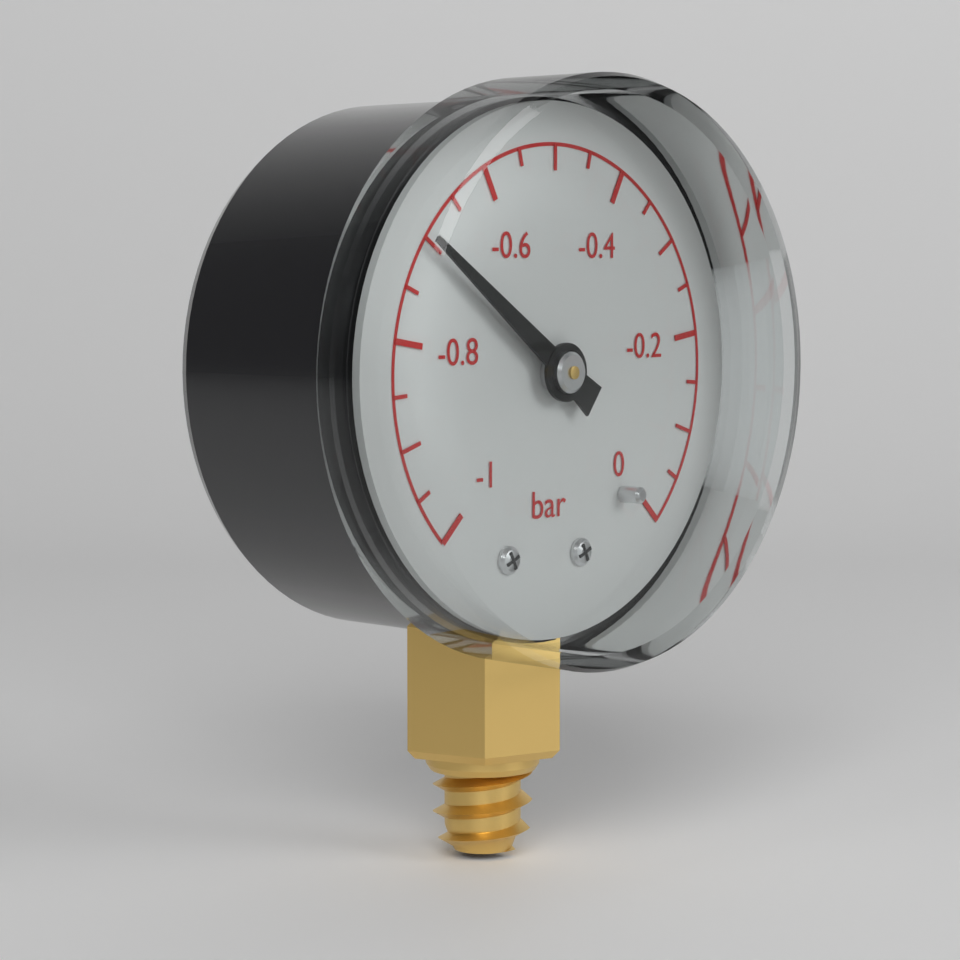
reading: -0.70 bar
